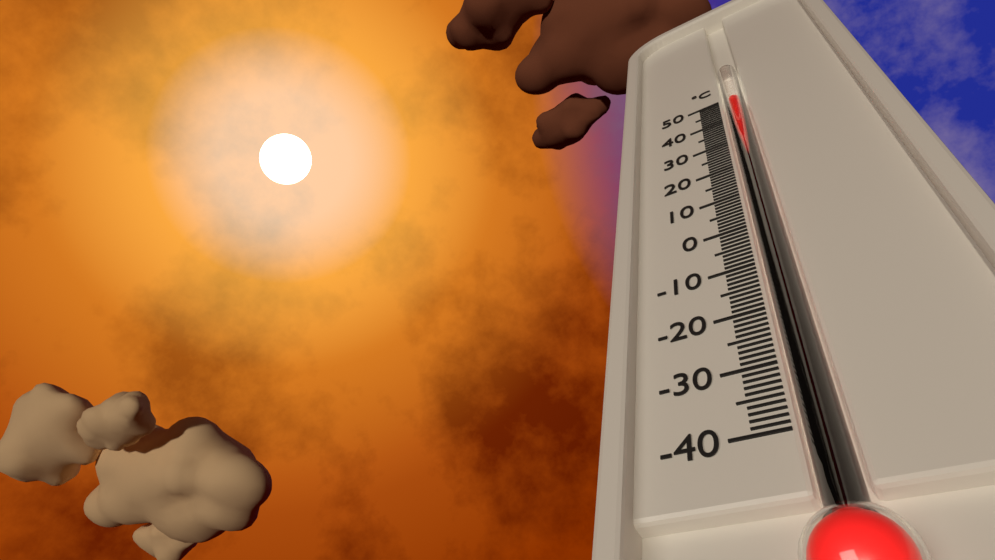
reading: 48 °C
